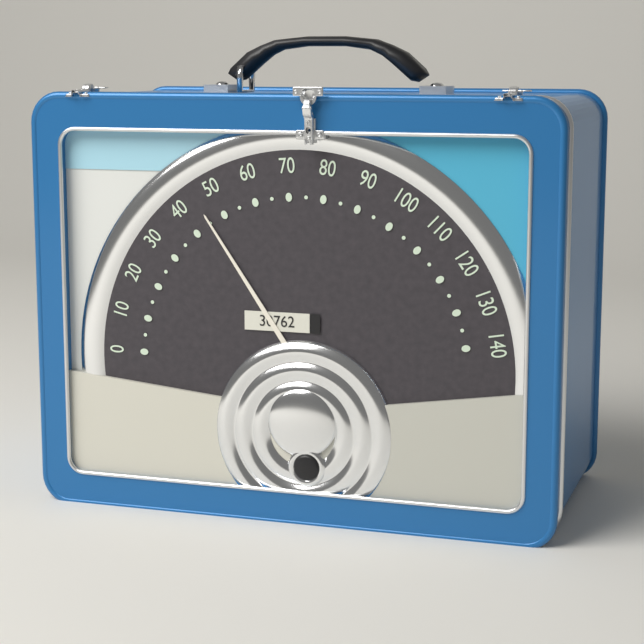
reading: 45 (no unit)
